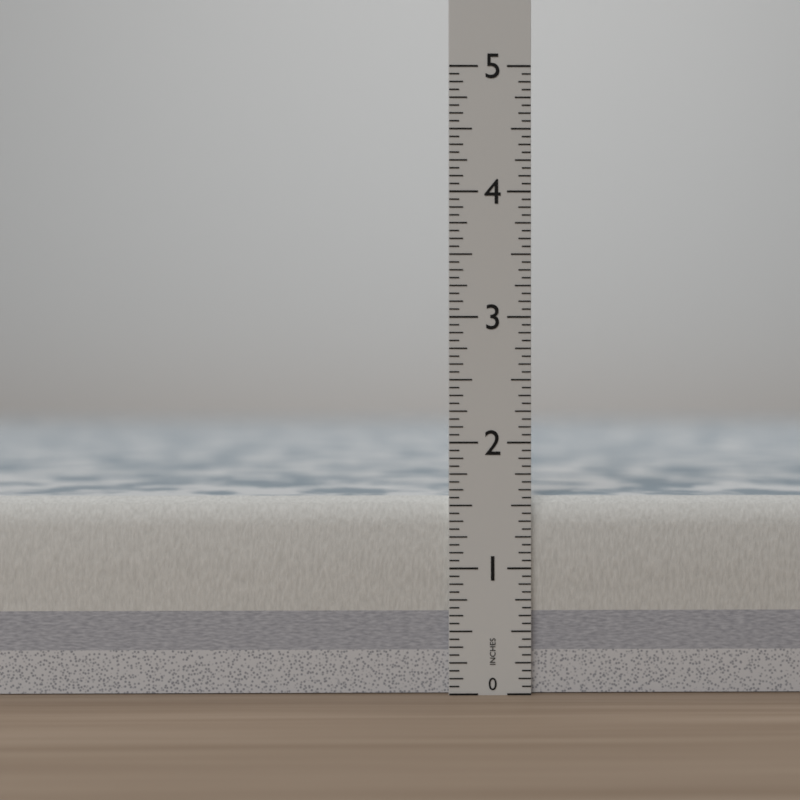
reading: 1.5625 in
